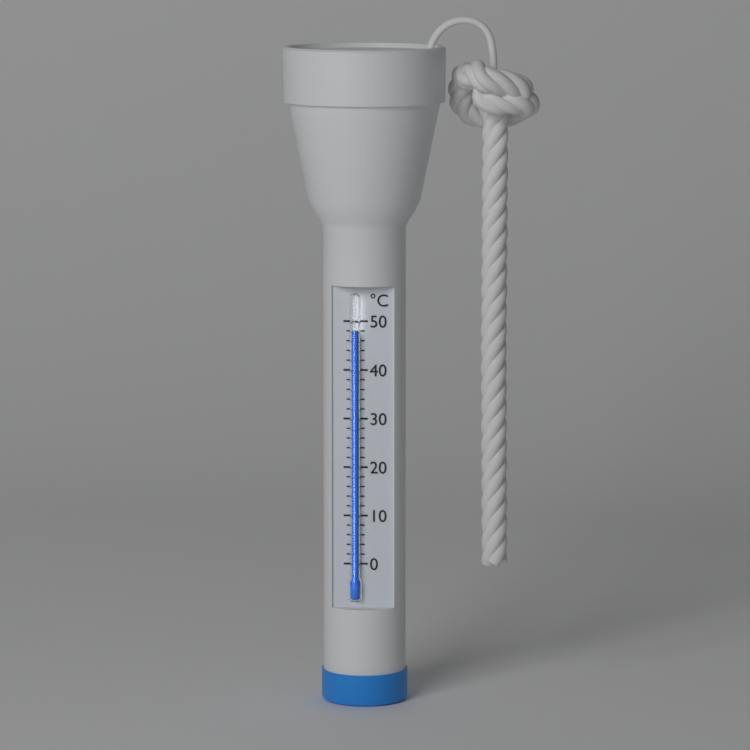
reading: 48 °C
